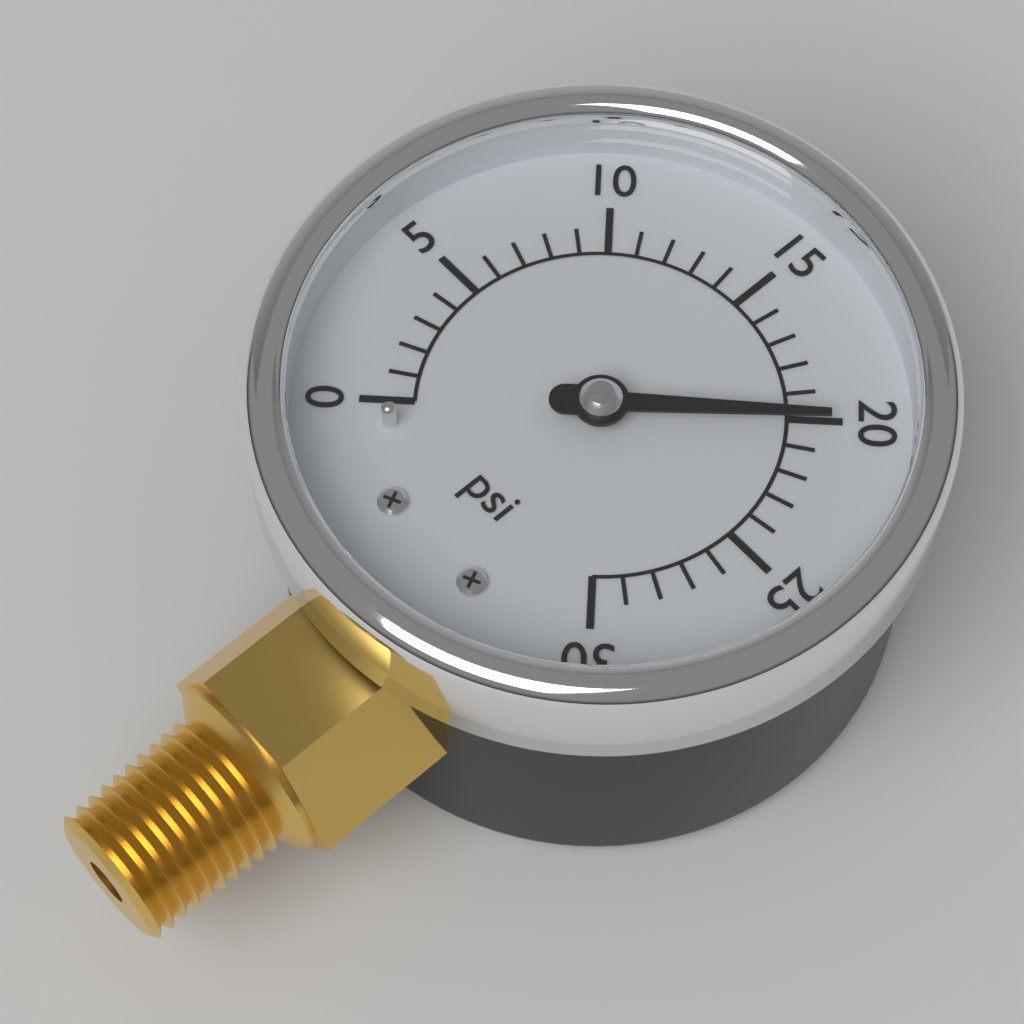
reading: 20 psi
